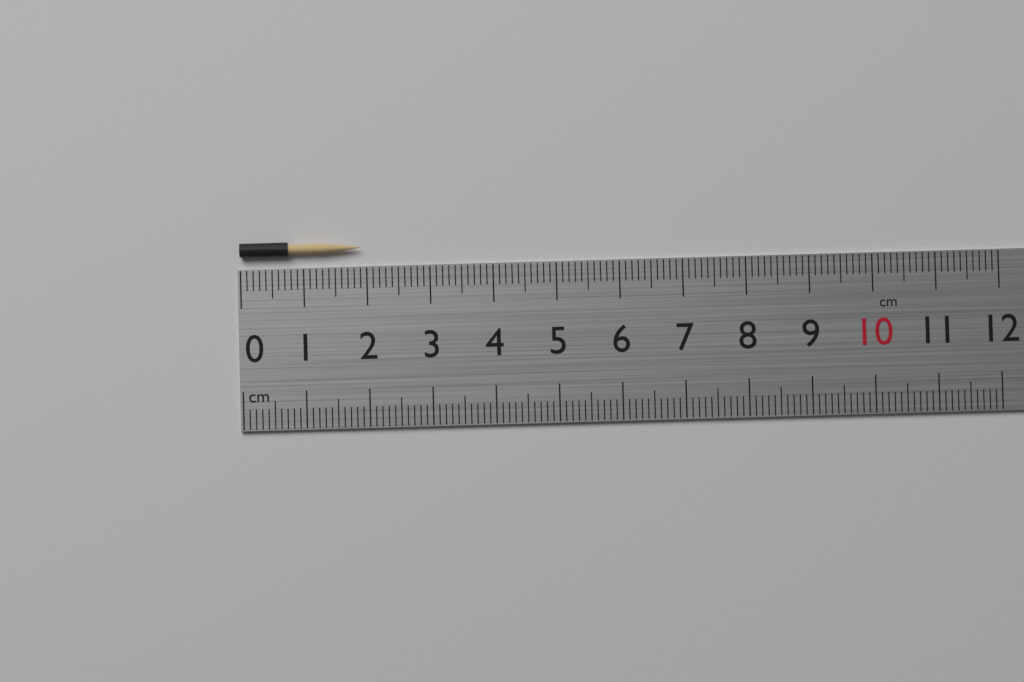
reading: 1.9 cm
